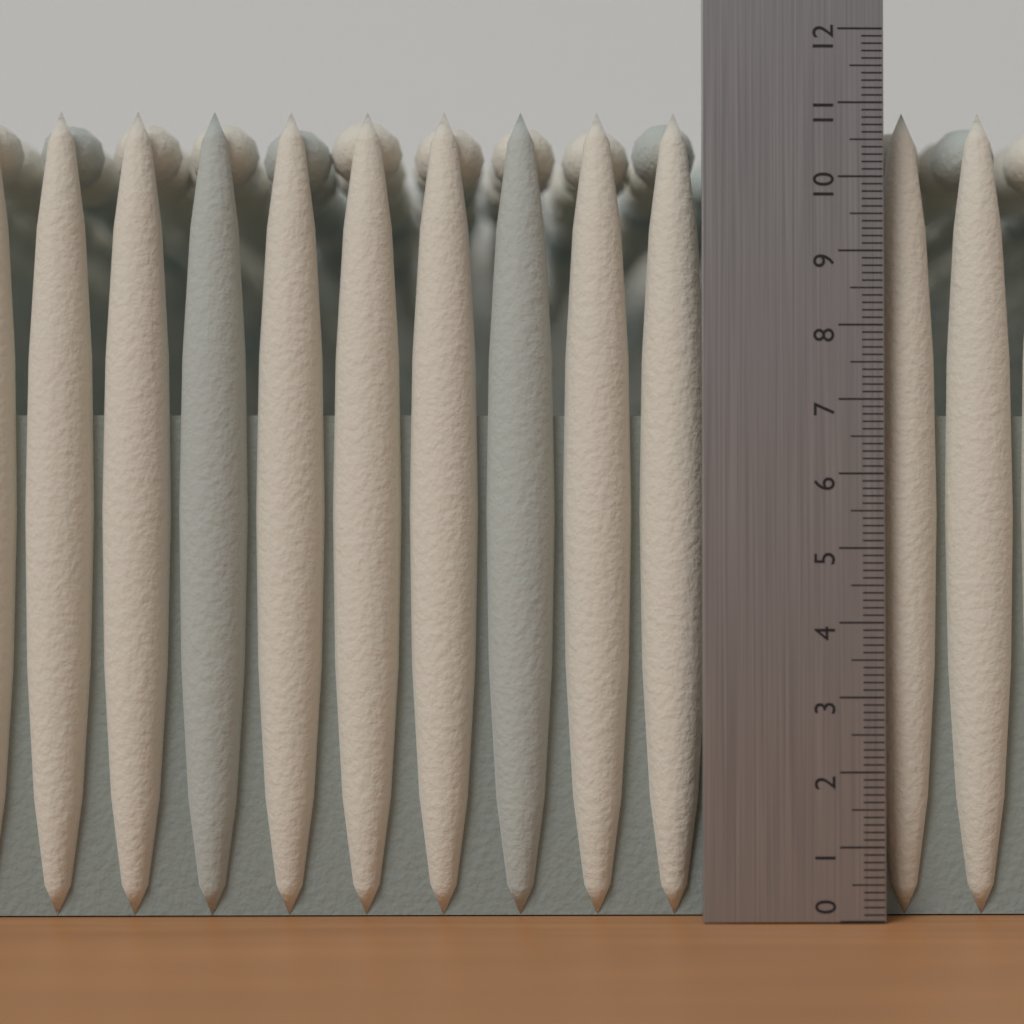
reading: 11.0 (no unit)
